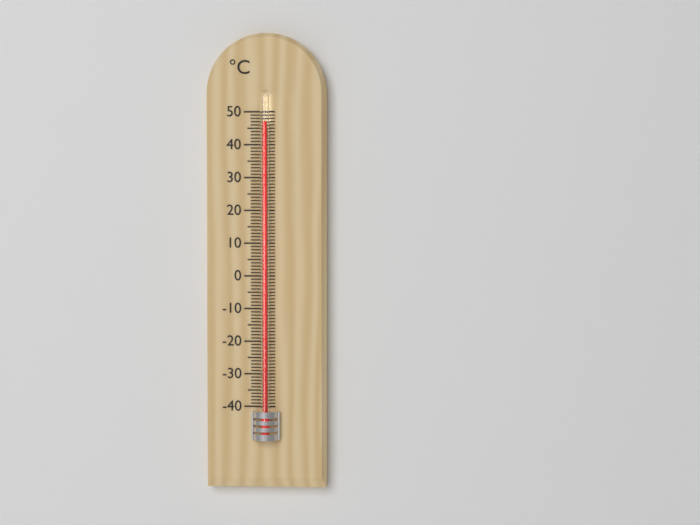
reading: 47 °C
